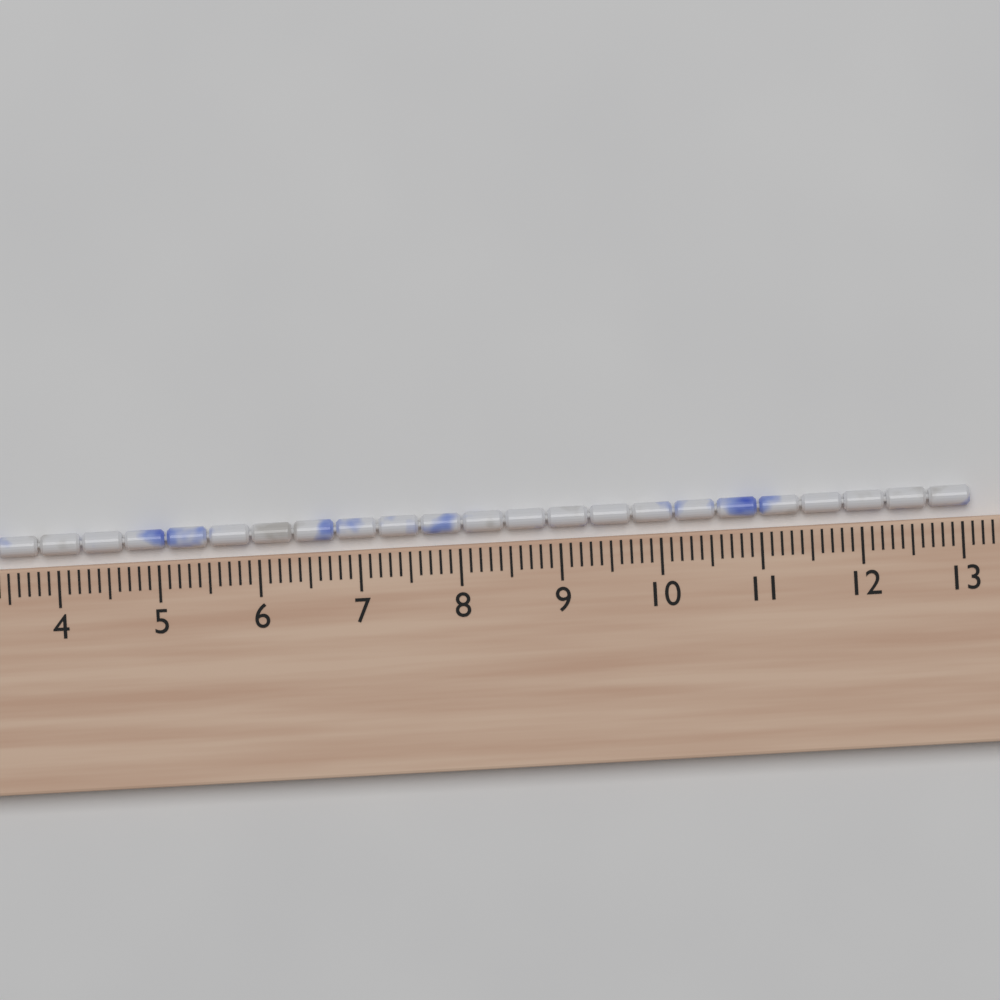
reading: 13.1 cm
